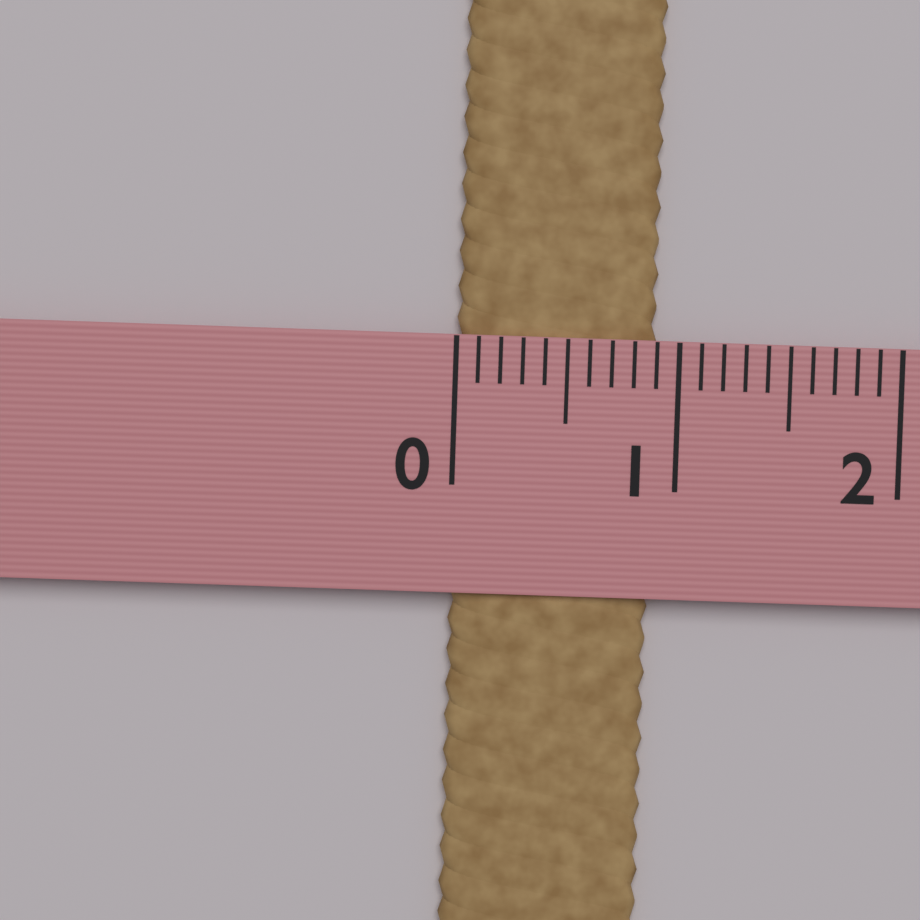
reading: 0.9 (no unit)
